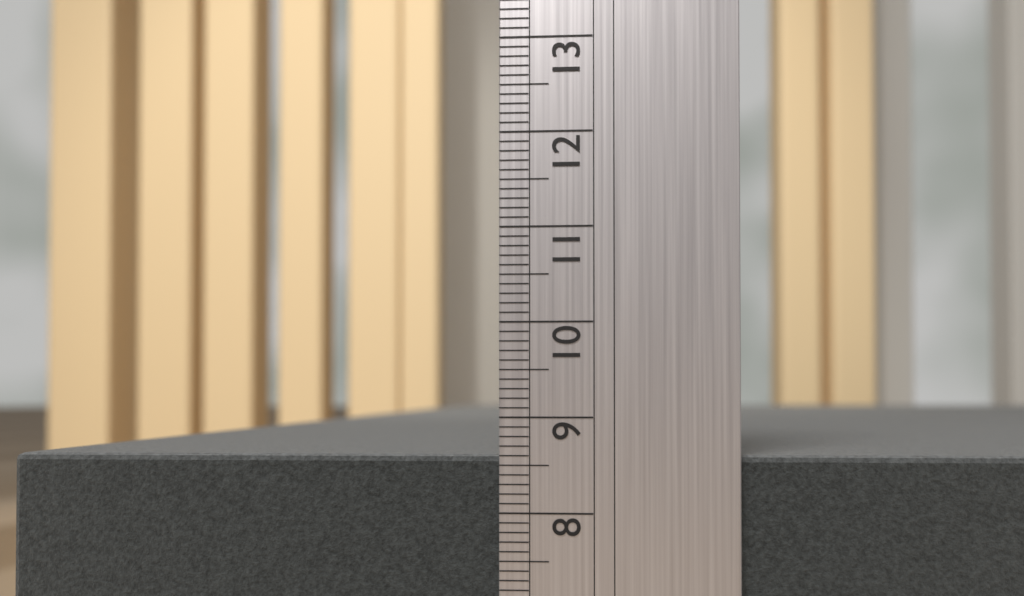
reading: 8.6 (no unit)
